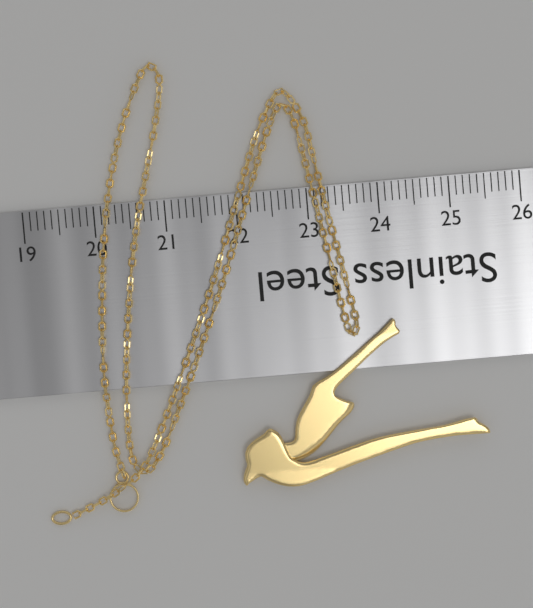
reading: 25.3 (no unit)
